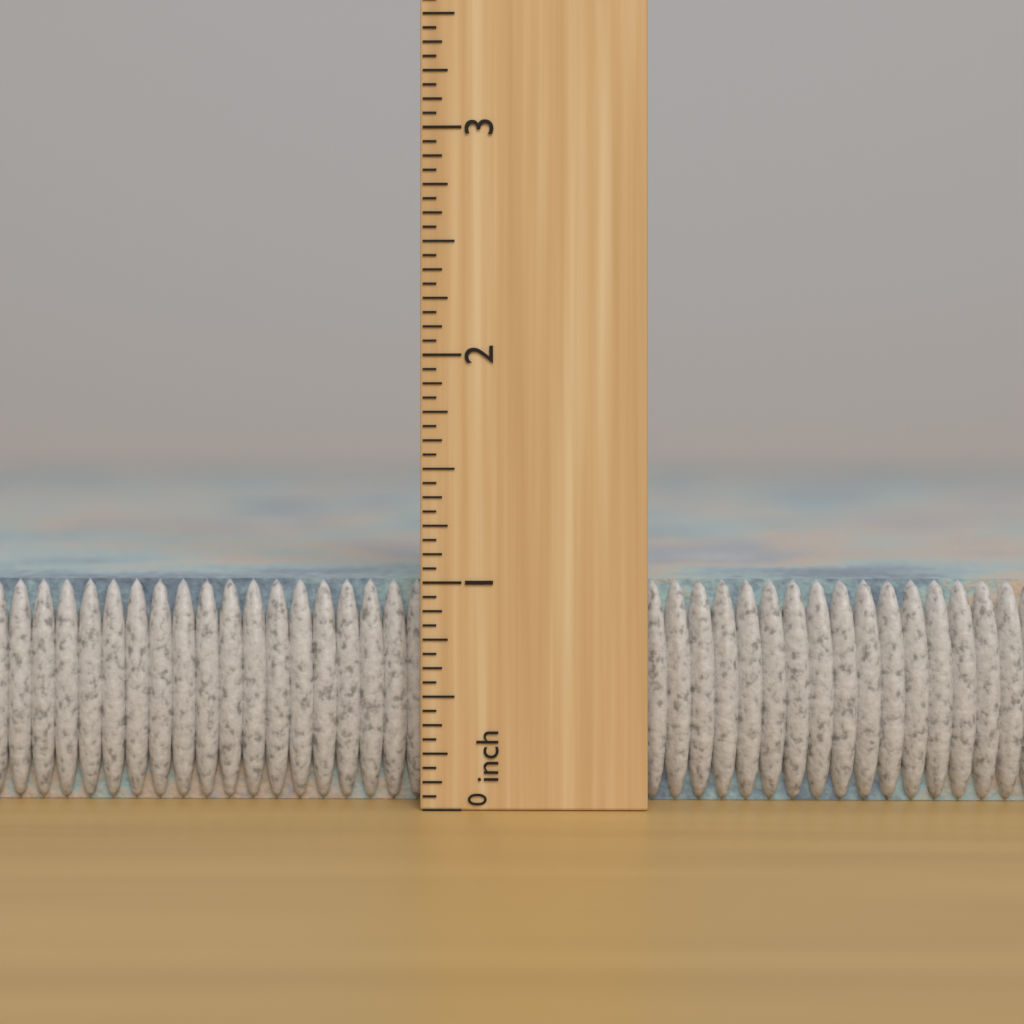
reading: 1.0000 inch
